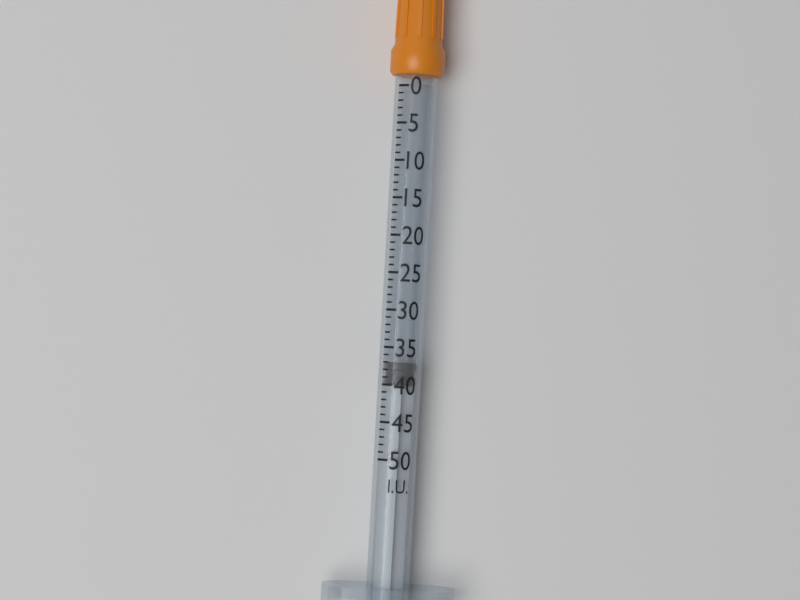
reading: 37 I.U.
